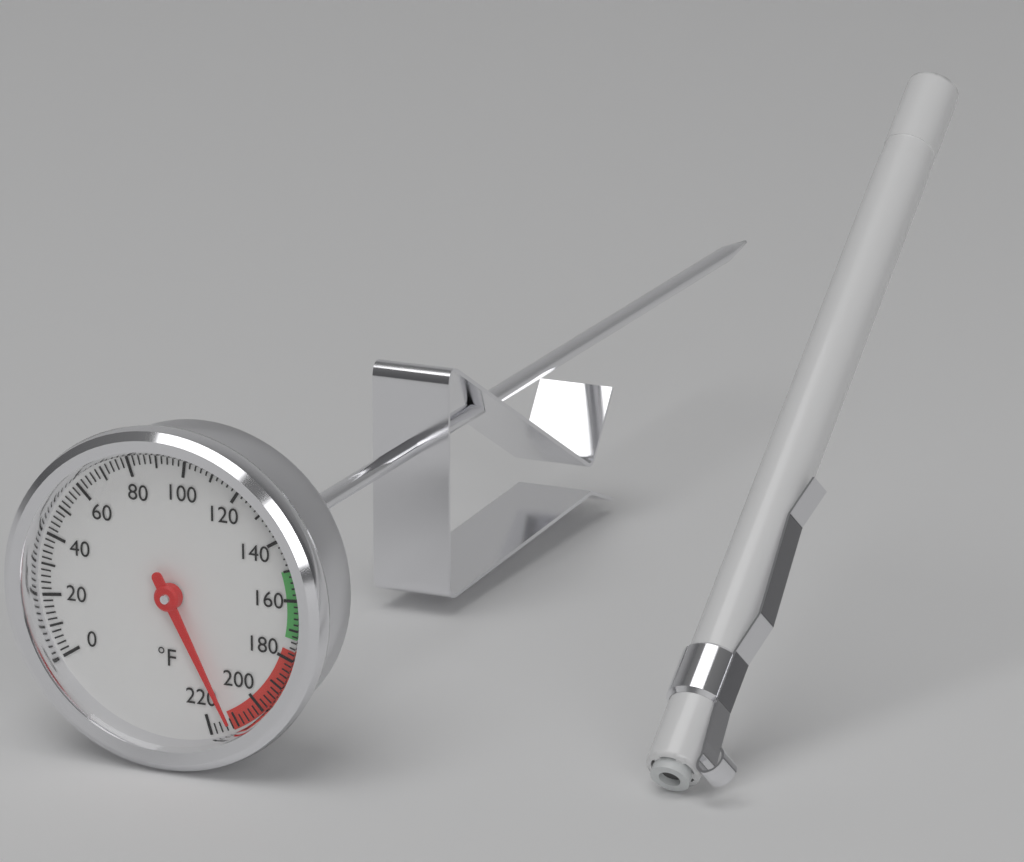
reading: 212 °F
